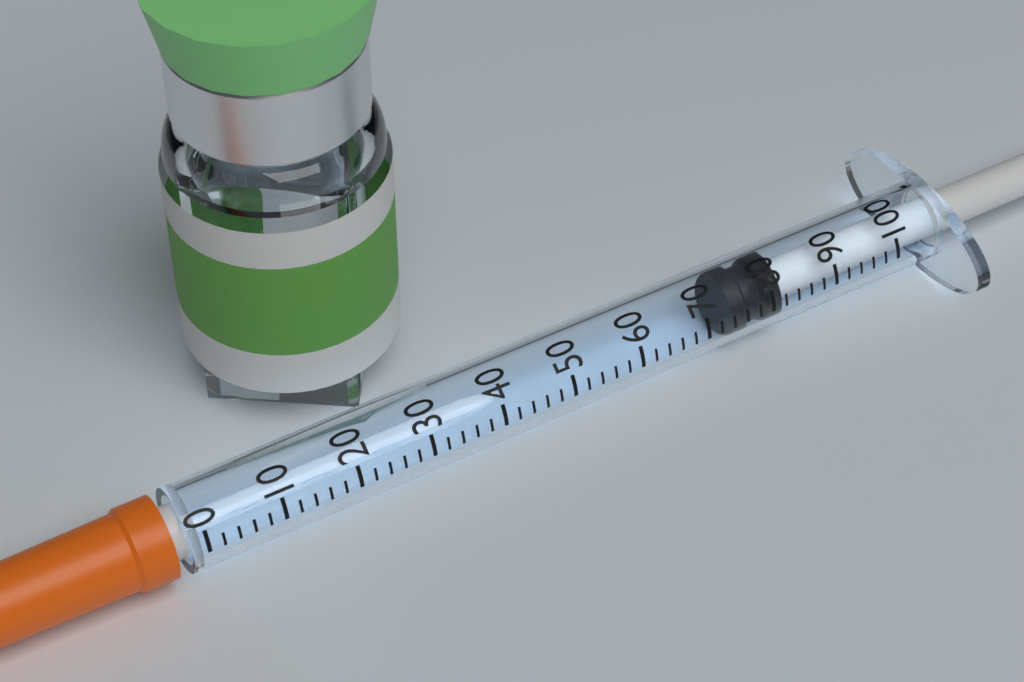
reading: 74 (no unit)
